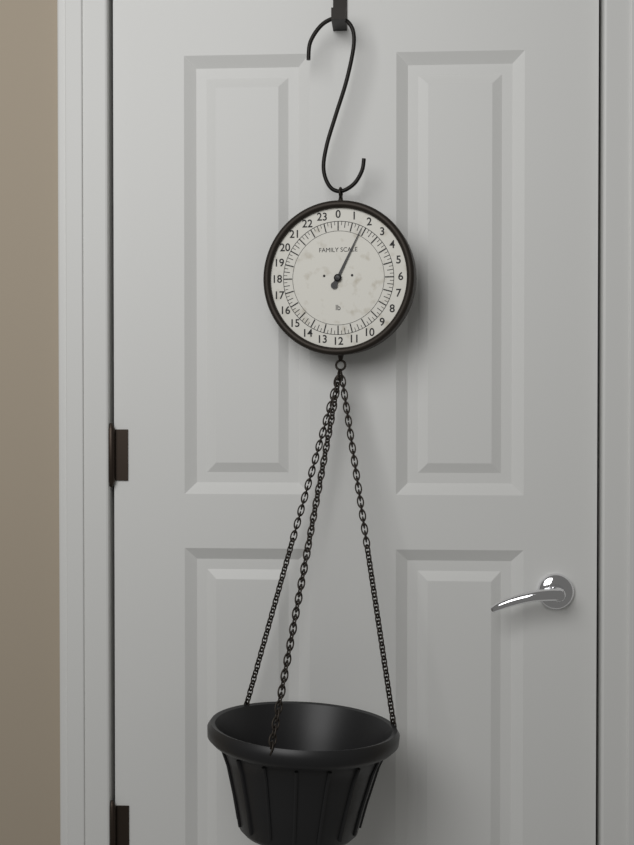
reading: 1.75 lb
